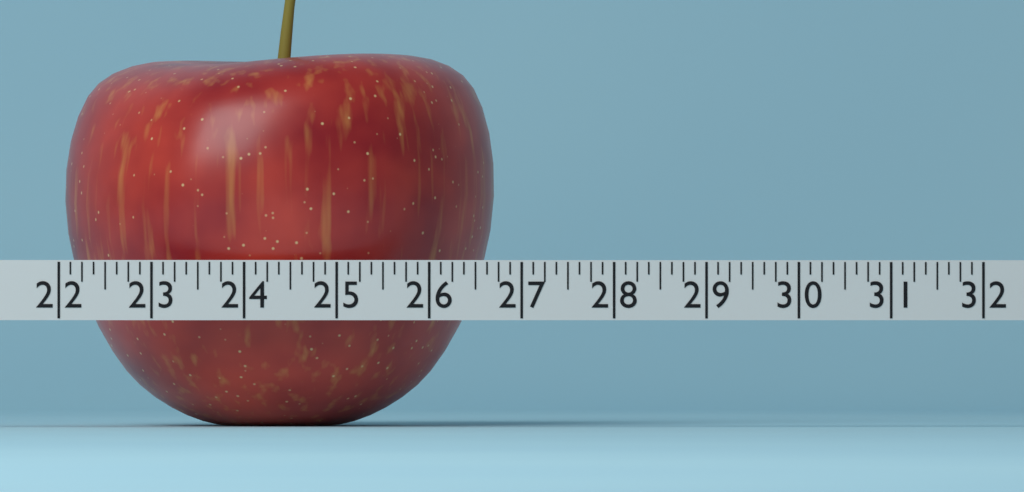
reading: 26.750 (no unit)
